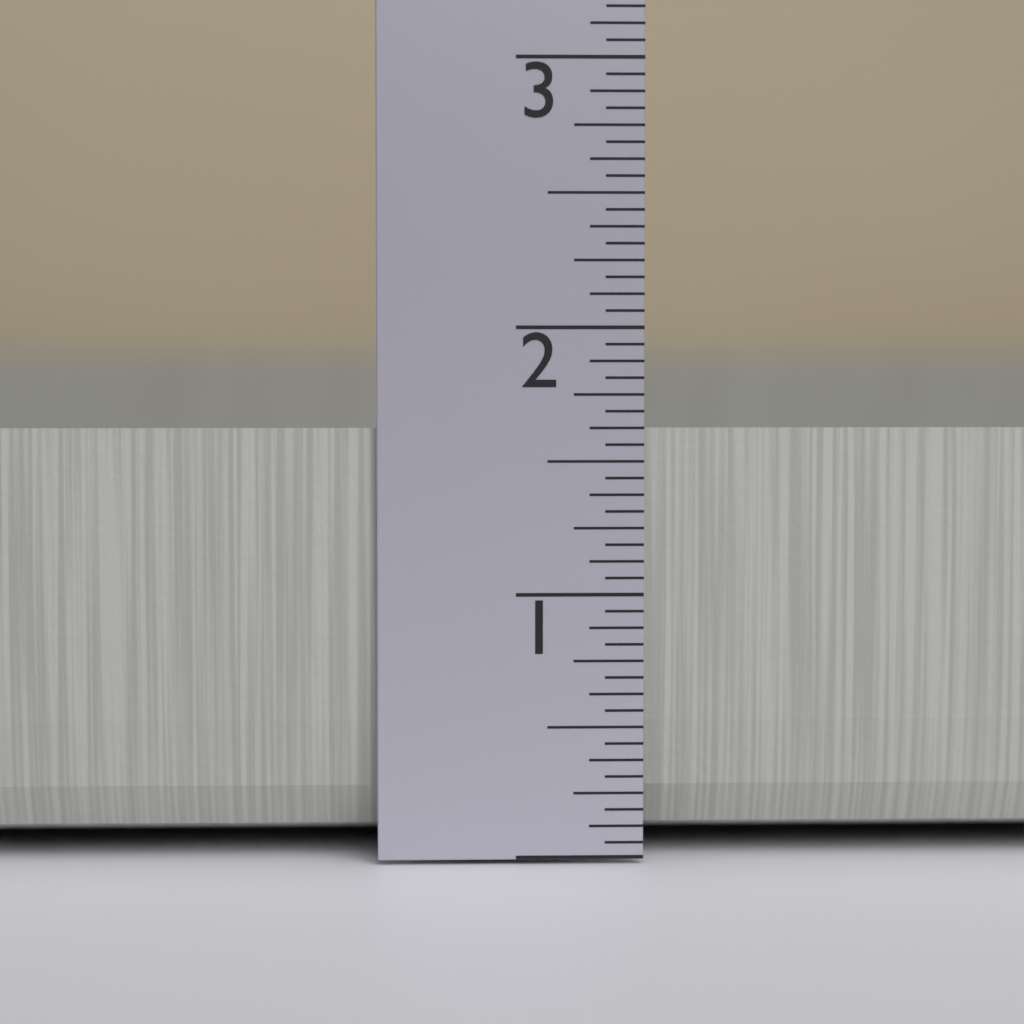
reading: 1.6250 in
